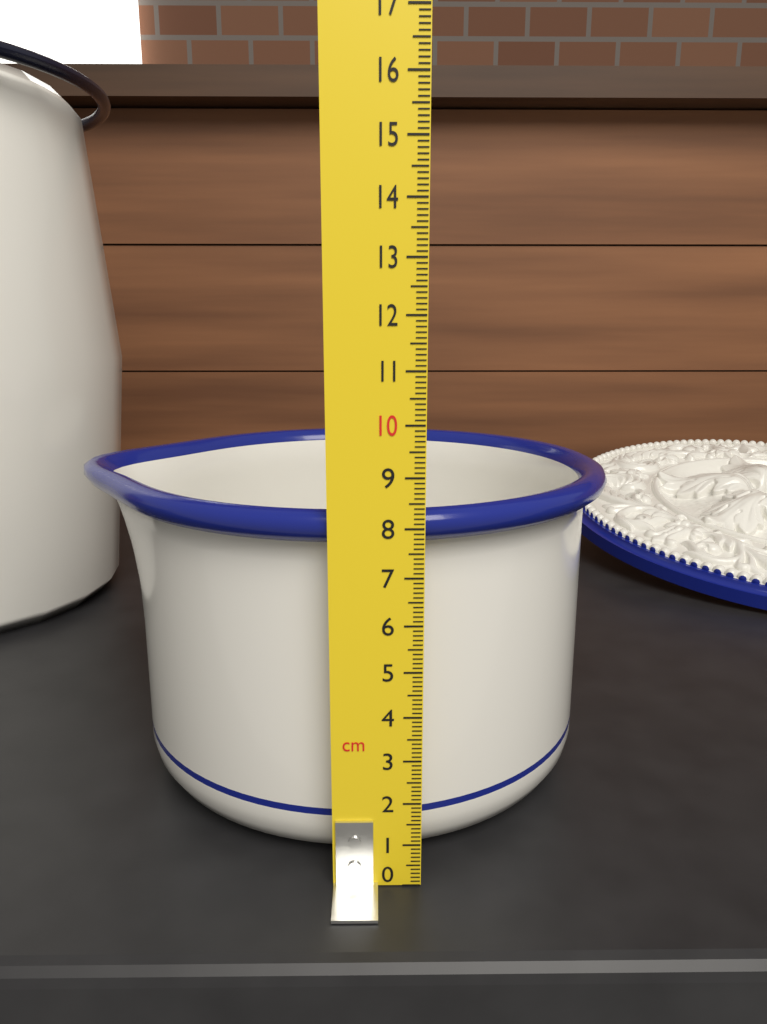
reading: 8.3 cm
